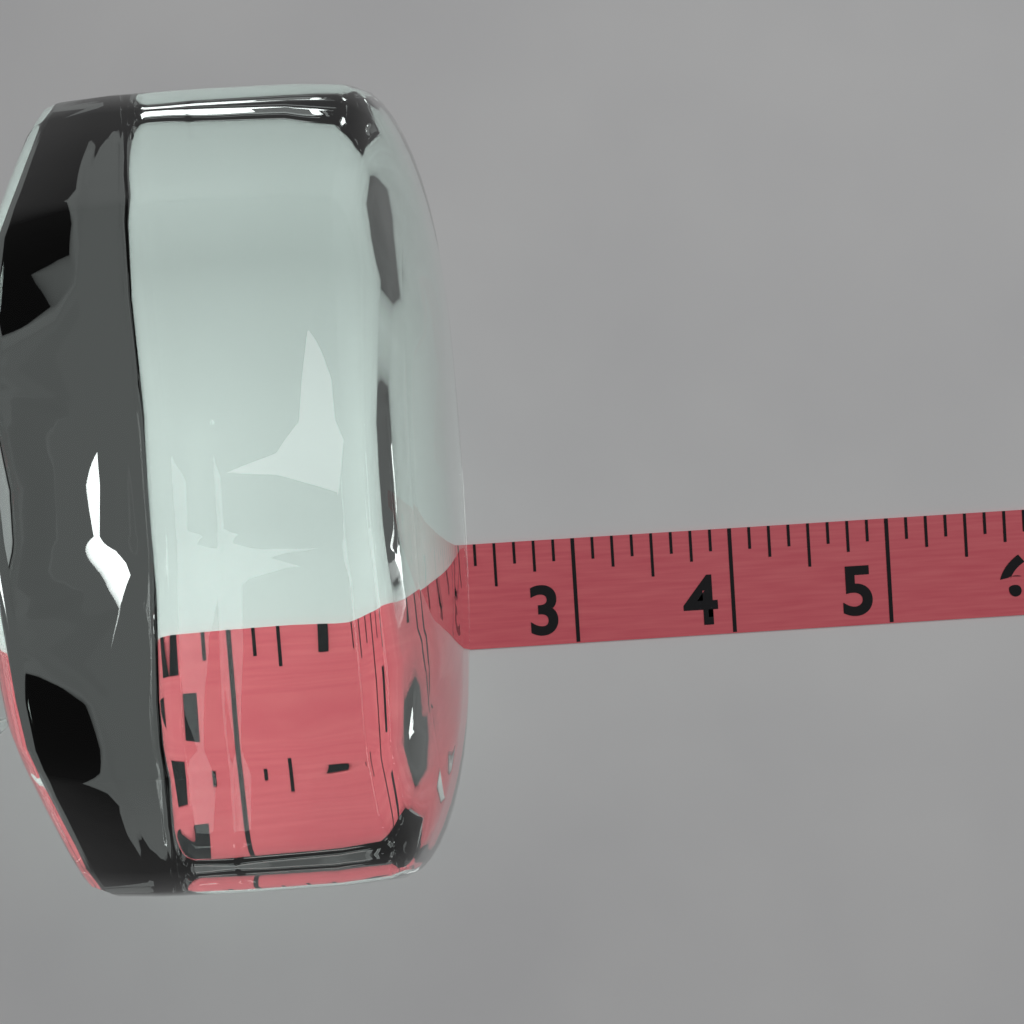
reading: 2.375 (no unit)
